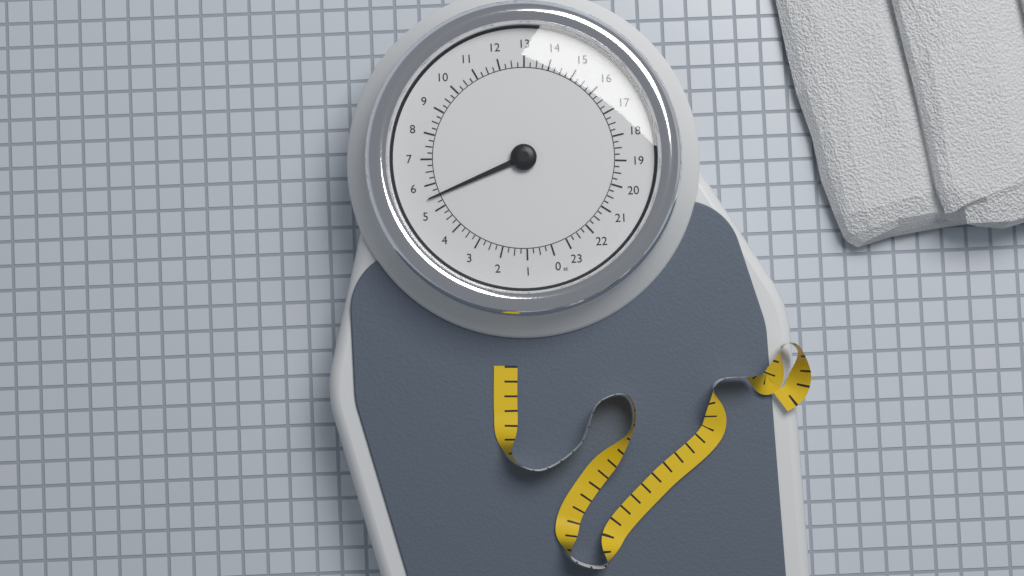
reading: 5.50 st
